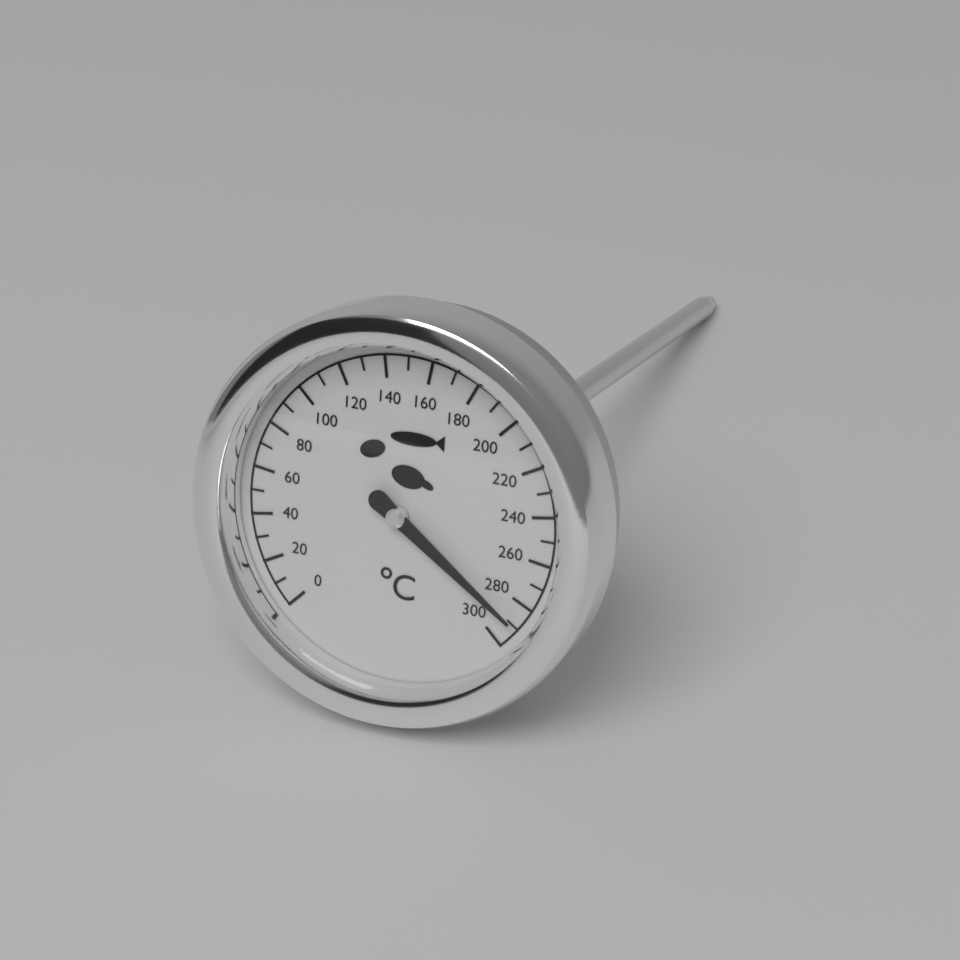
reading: 290 °C
